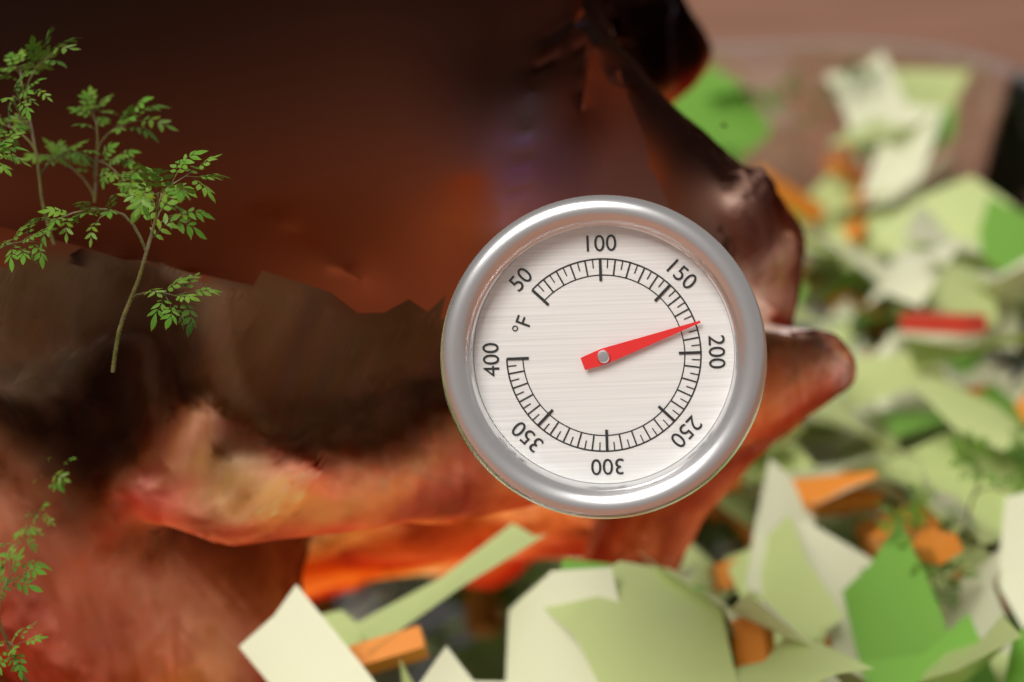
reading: 180 °F
